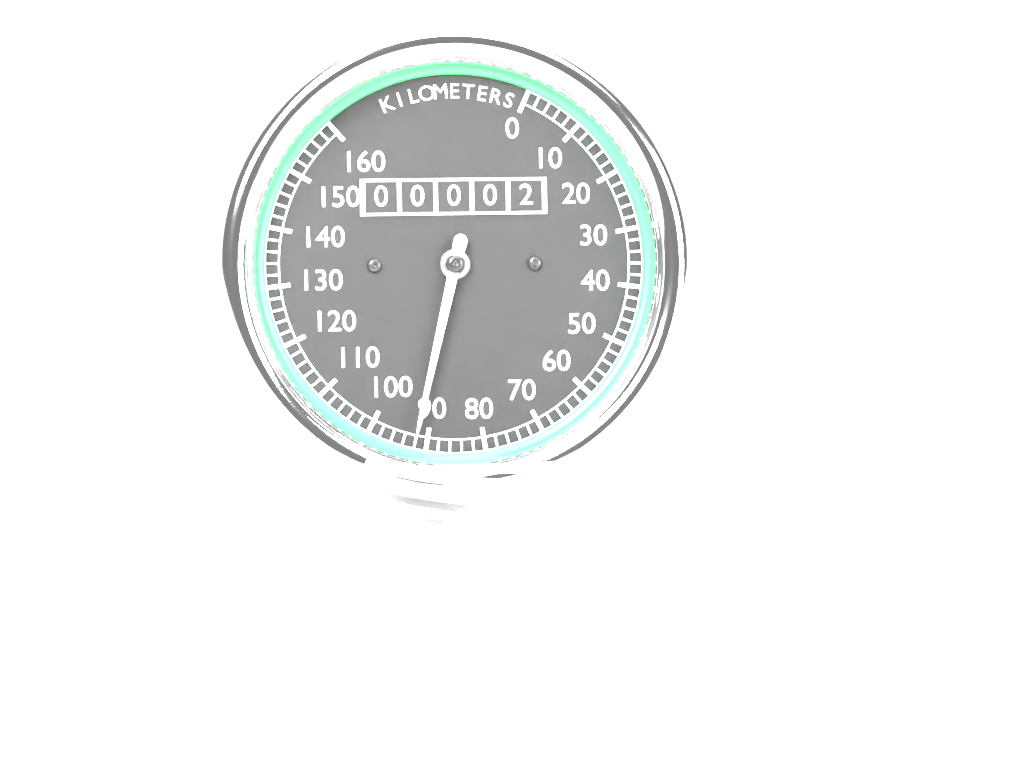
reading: 92 km/h
